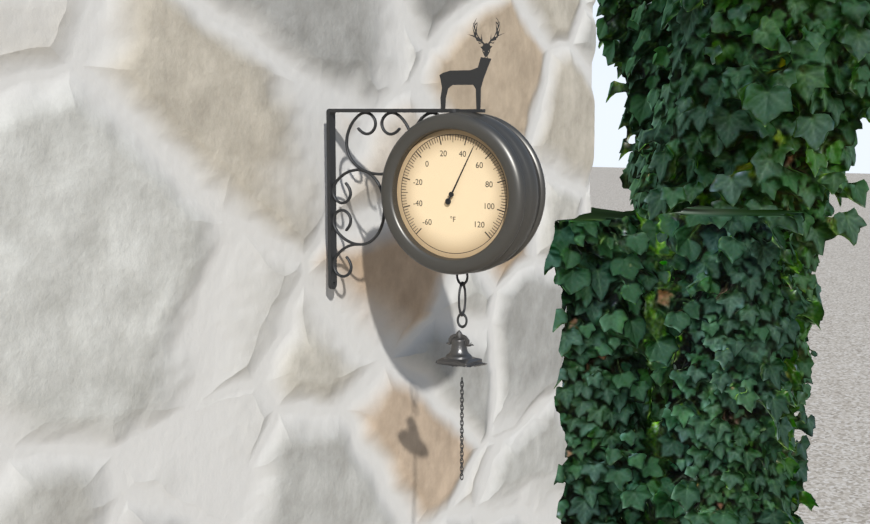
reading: 48 °F
